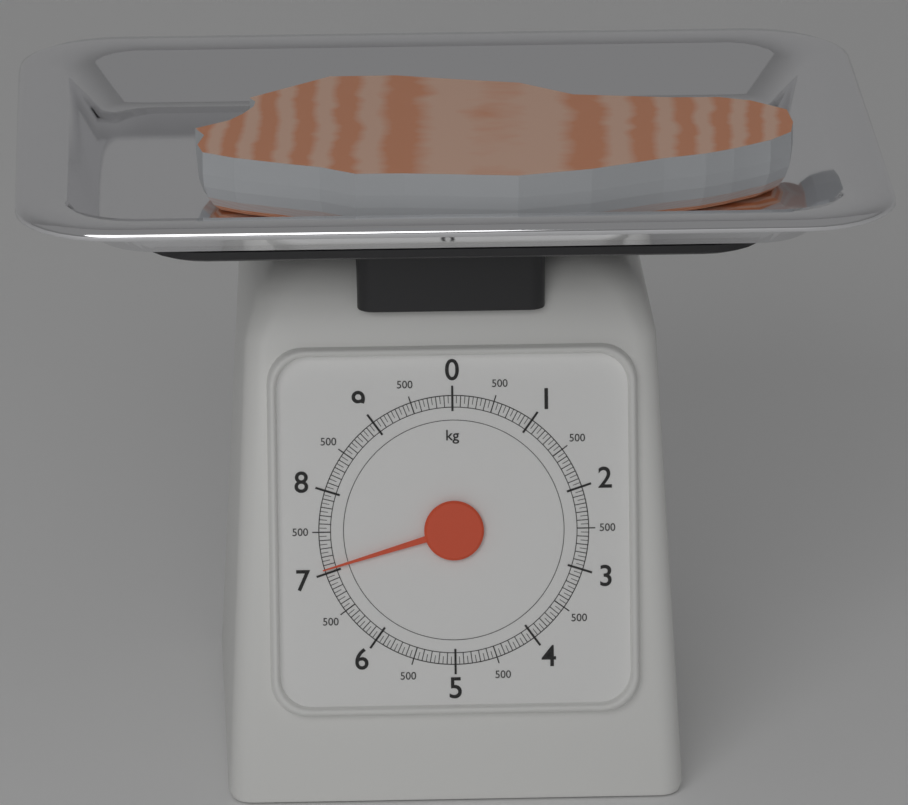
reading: 7.05 kg
